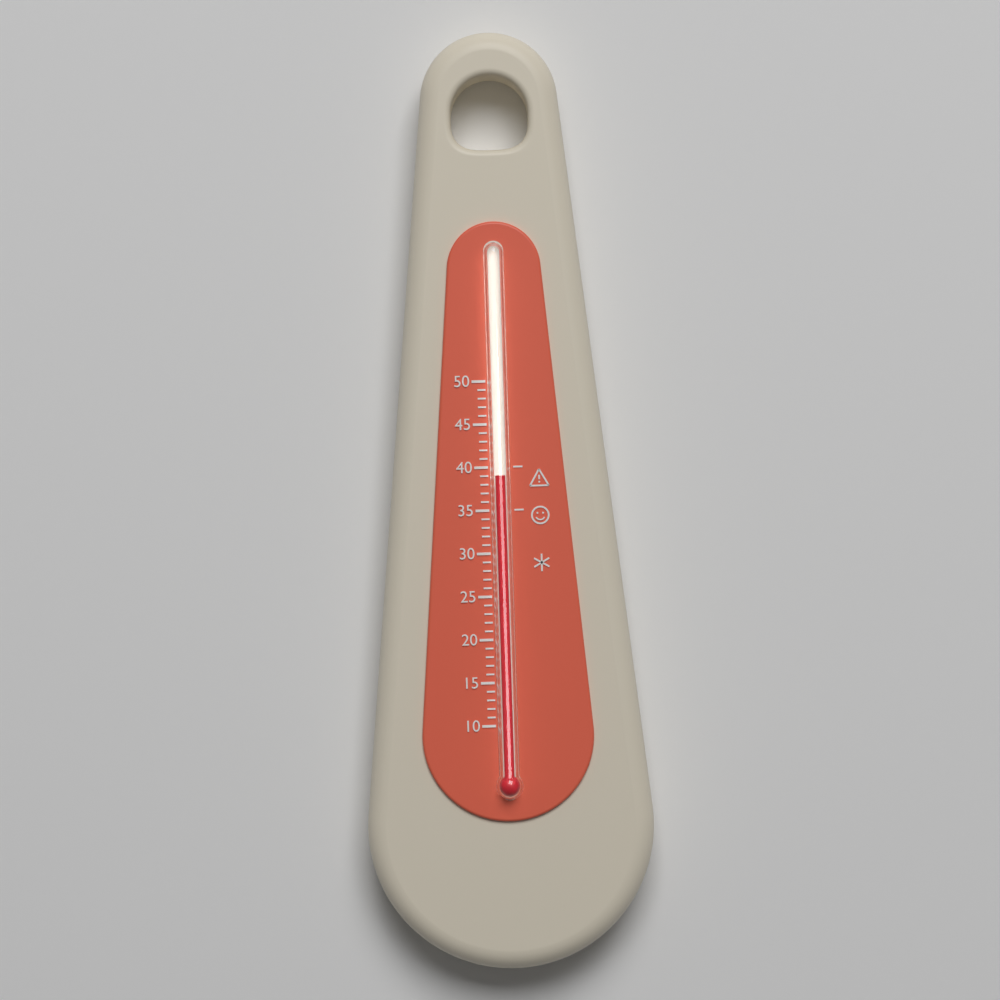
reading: 39 (no unit)
